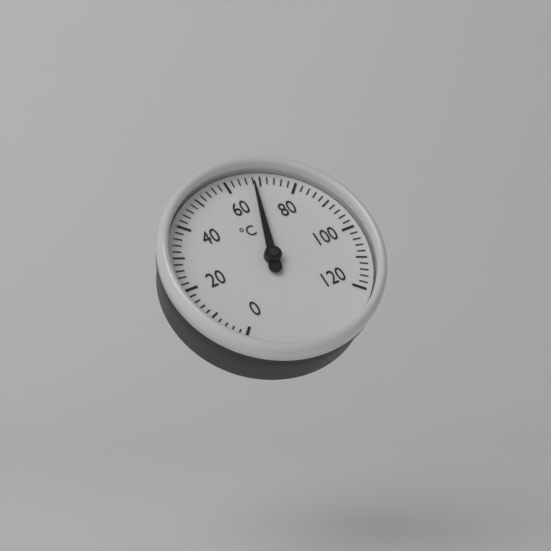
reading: 68 °C
